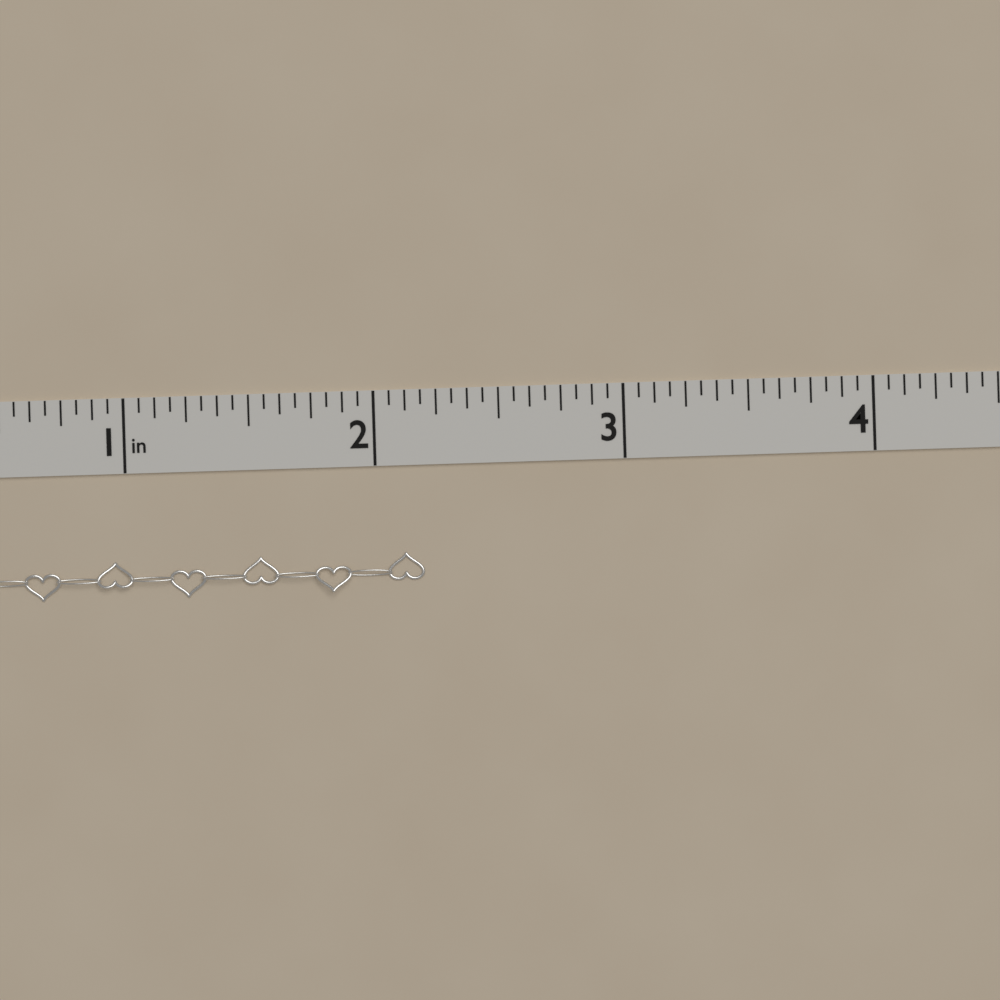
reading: 2.1875 in
